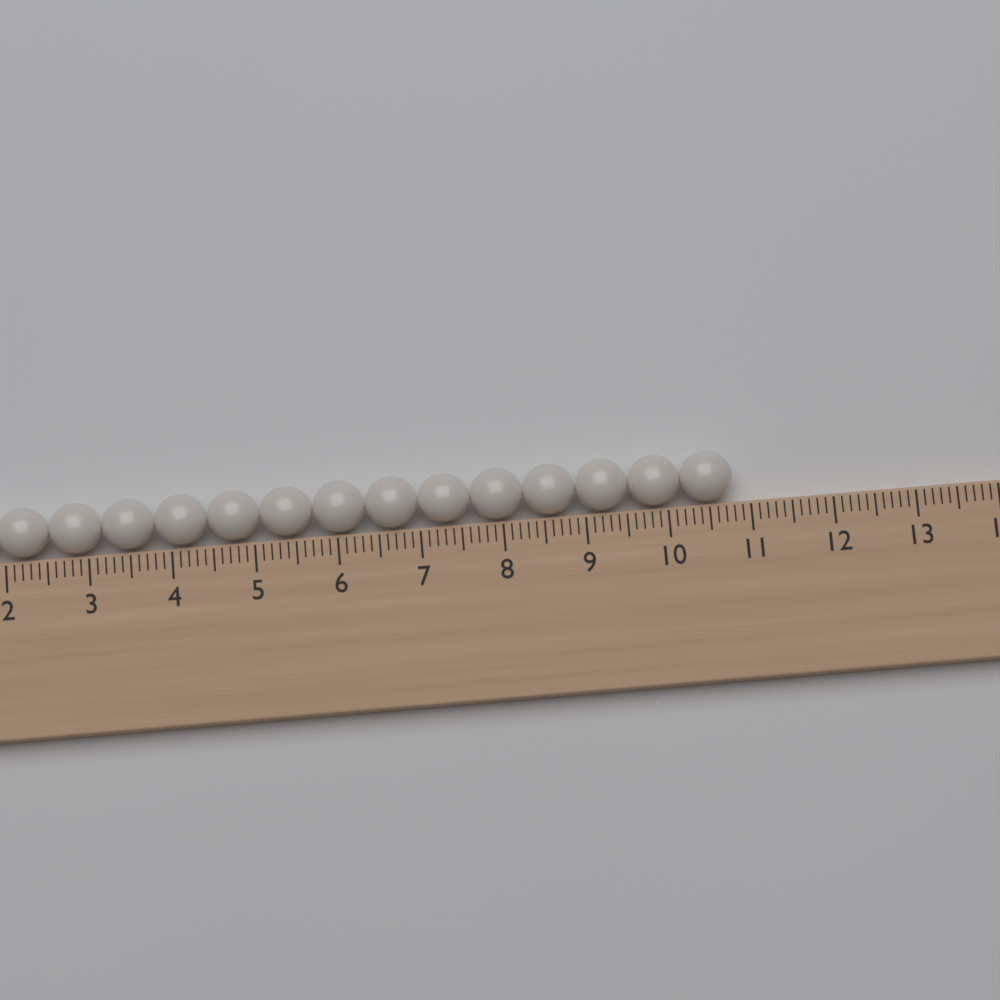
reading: 10.8 (no unit)
